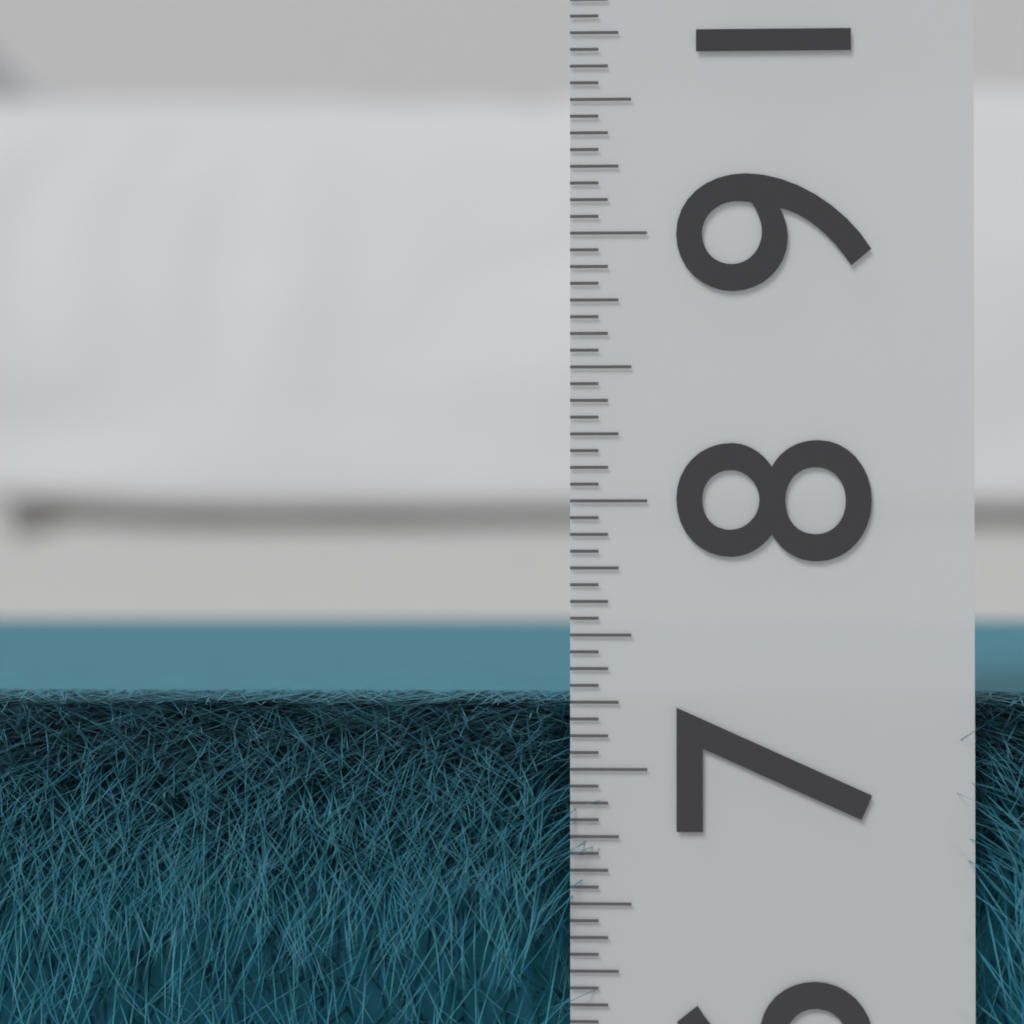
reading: 7.2500 (no unit)
